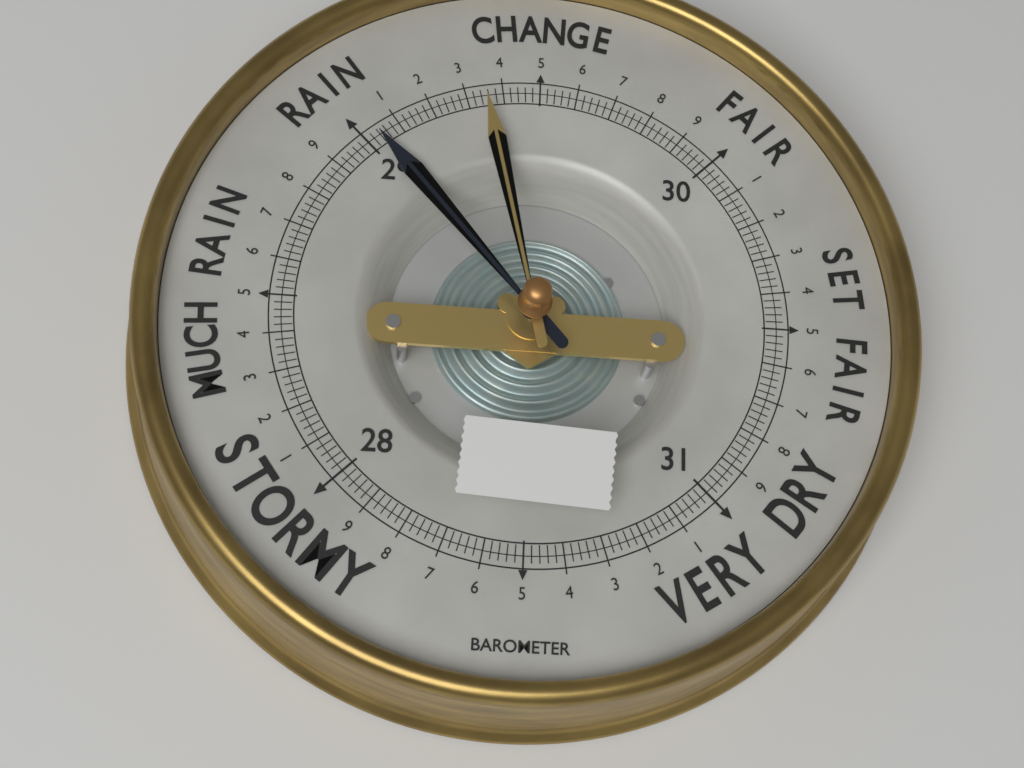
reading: 29.04 (no unit)
